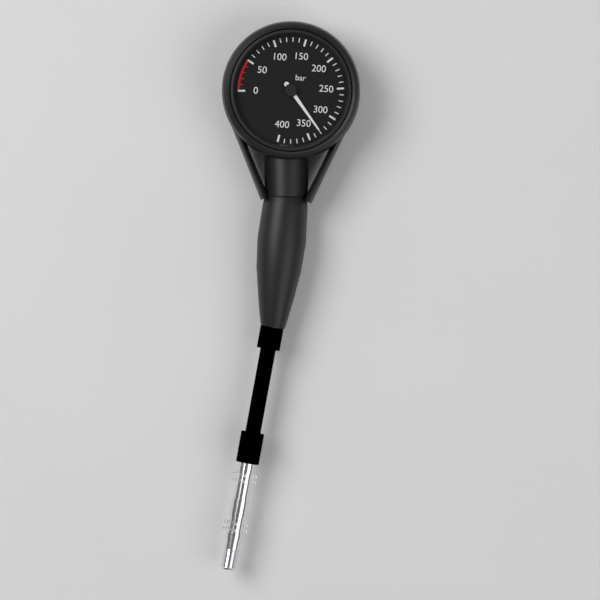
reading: 330 bar
